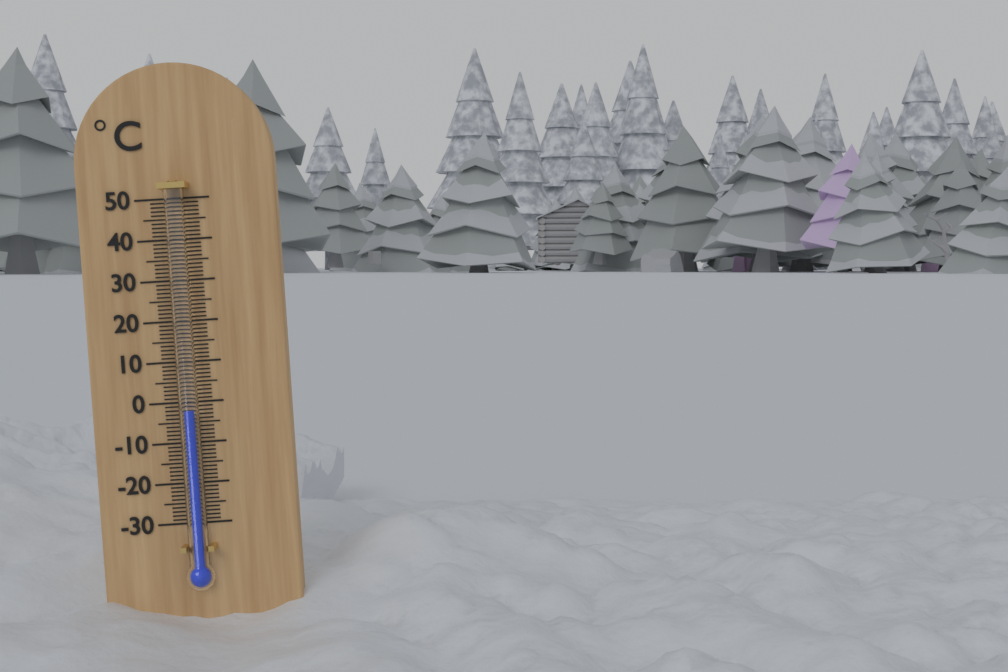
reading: -2 °C
